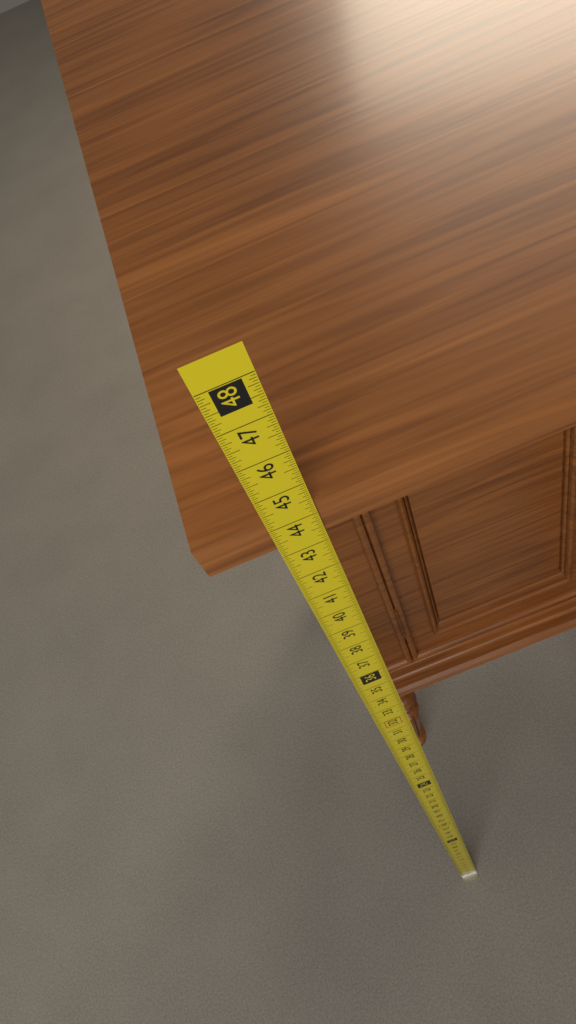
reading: 44.3125 in
